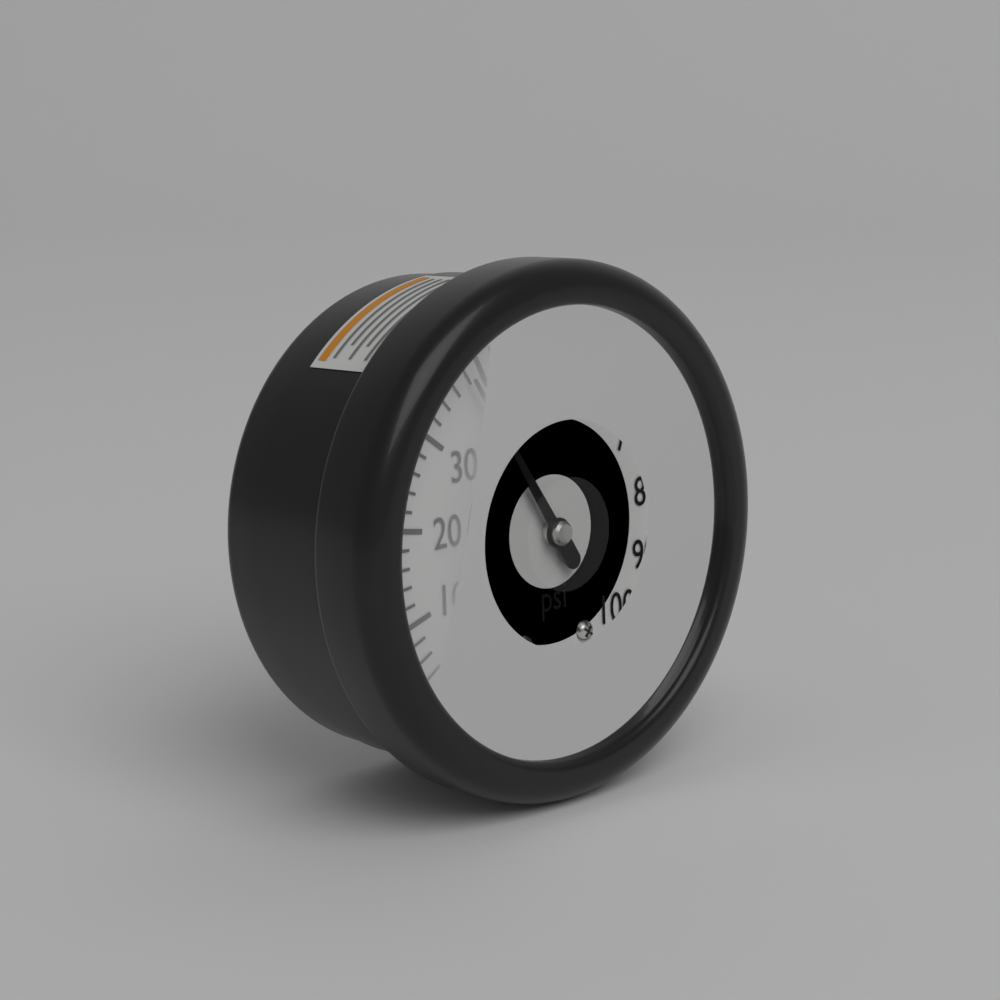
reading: 38 psi
